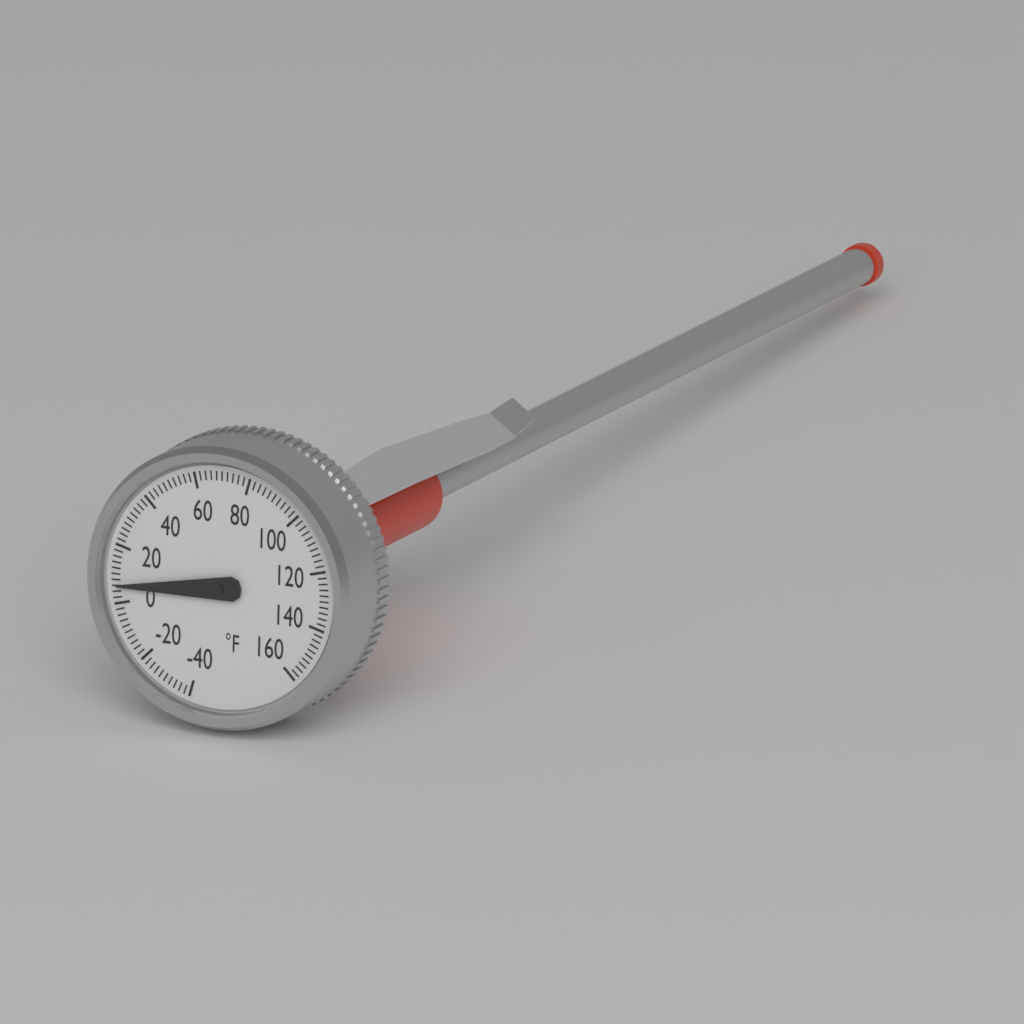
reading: 6 °F
